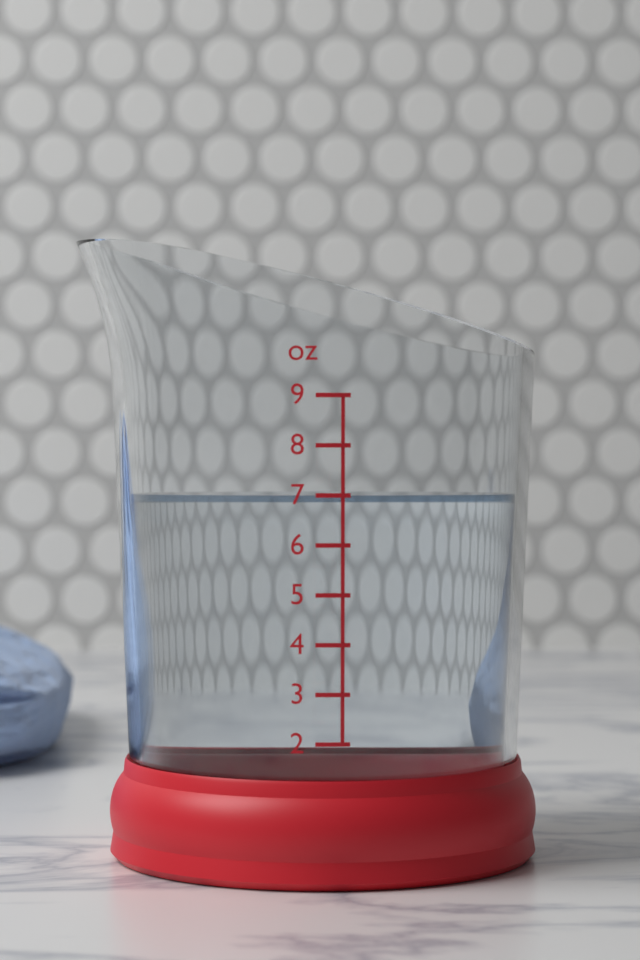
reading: 7 oz
